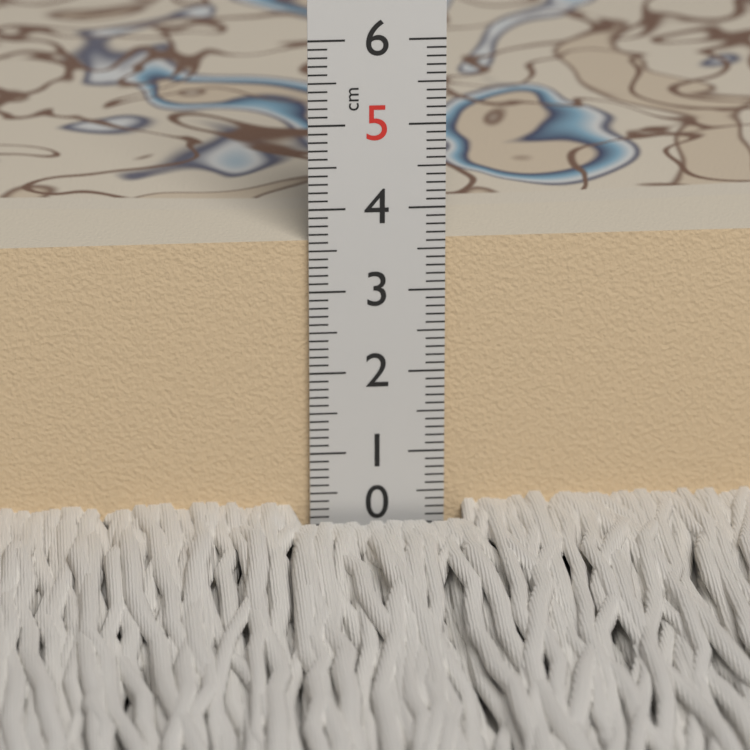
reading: 3.6 cm
